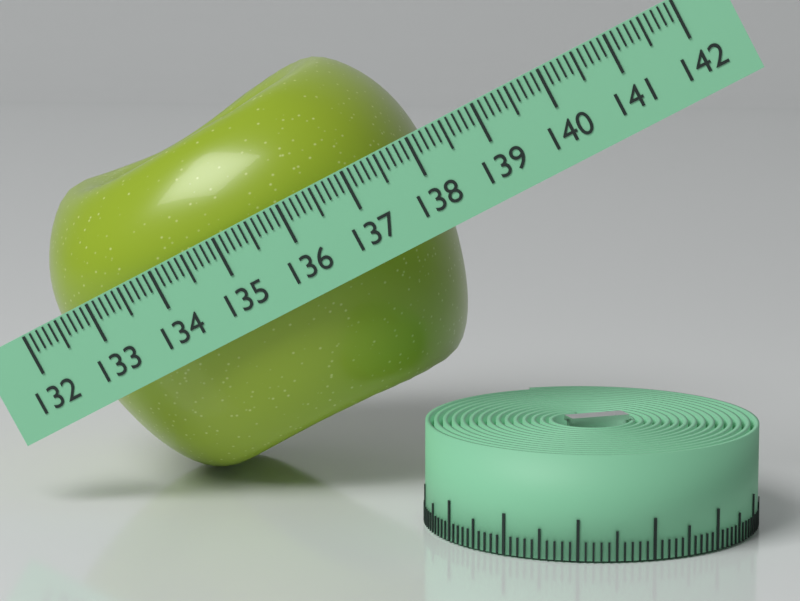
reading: 137.8 (no unit)
